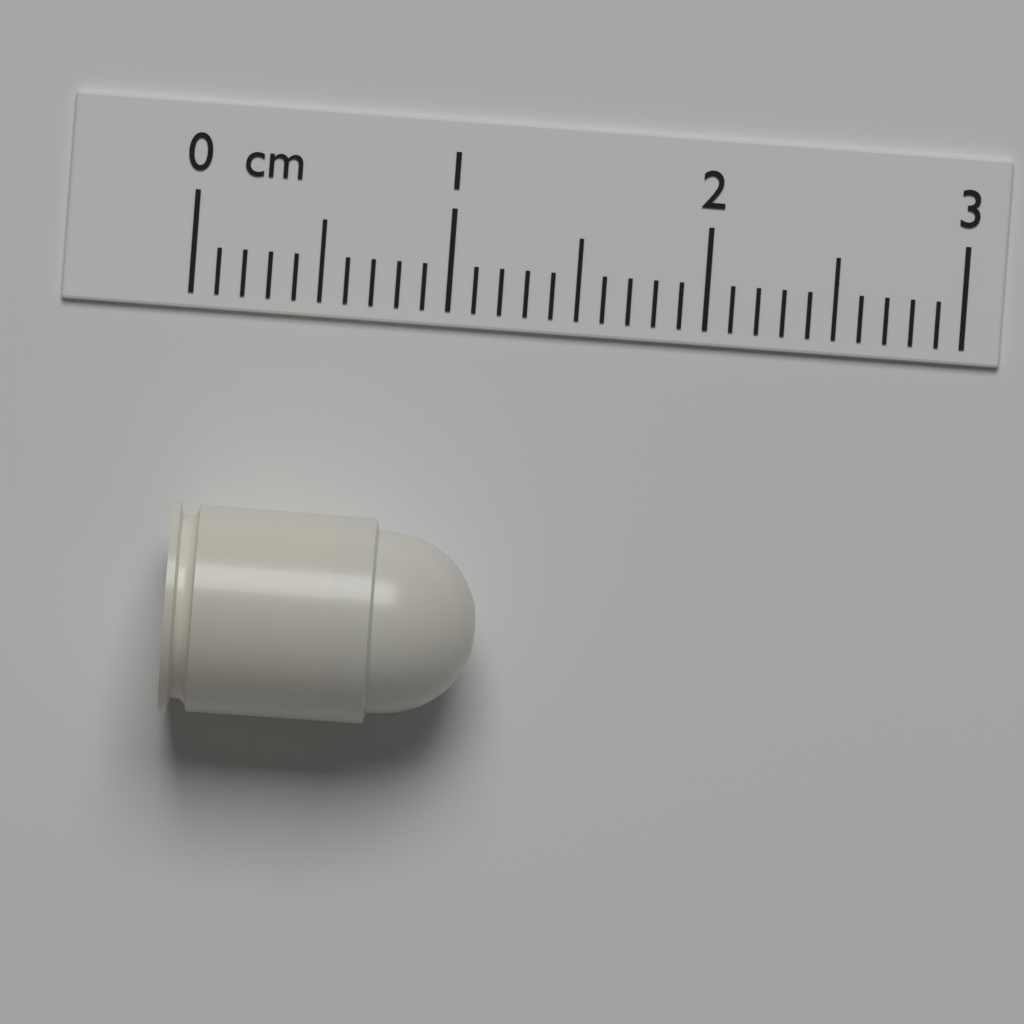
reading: 1.2 cm
